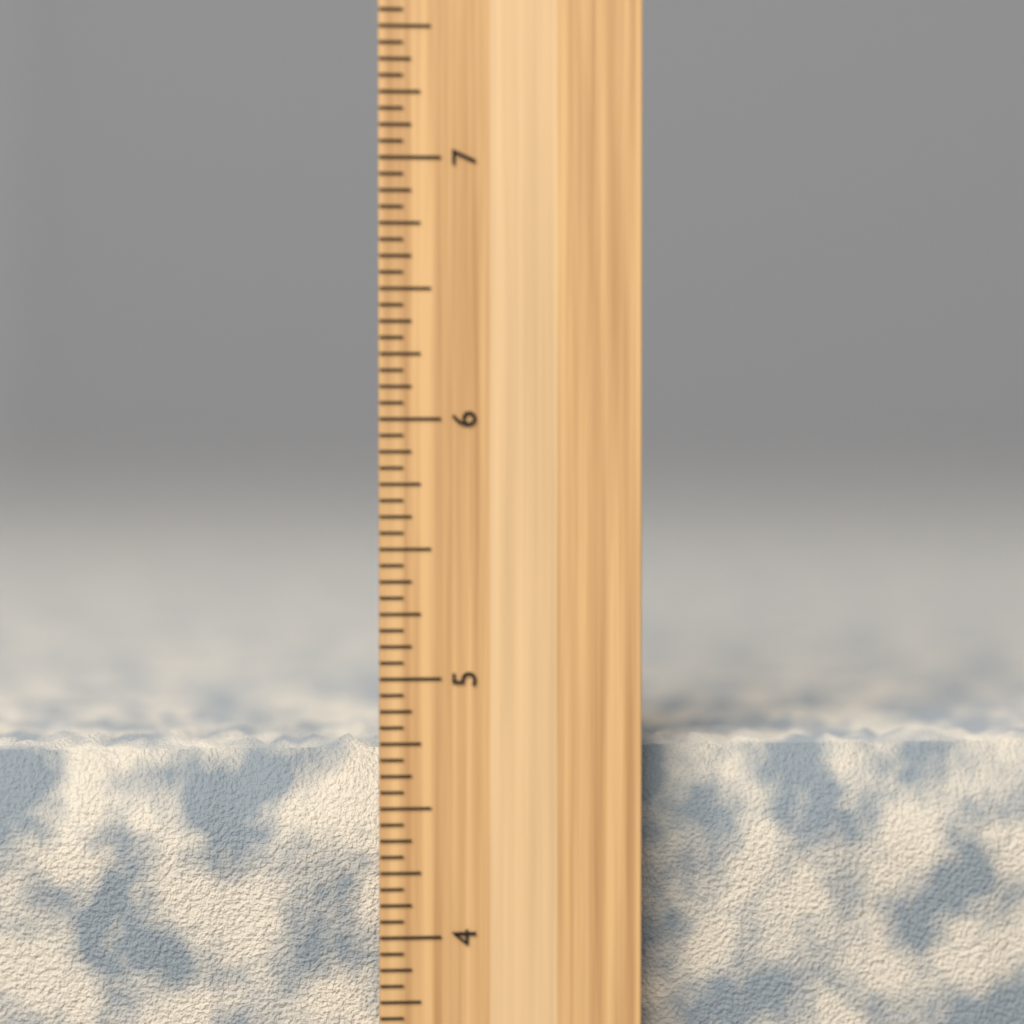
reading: 4.7500 inch
